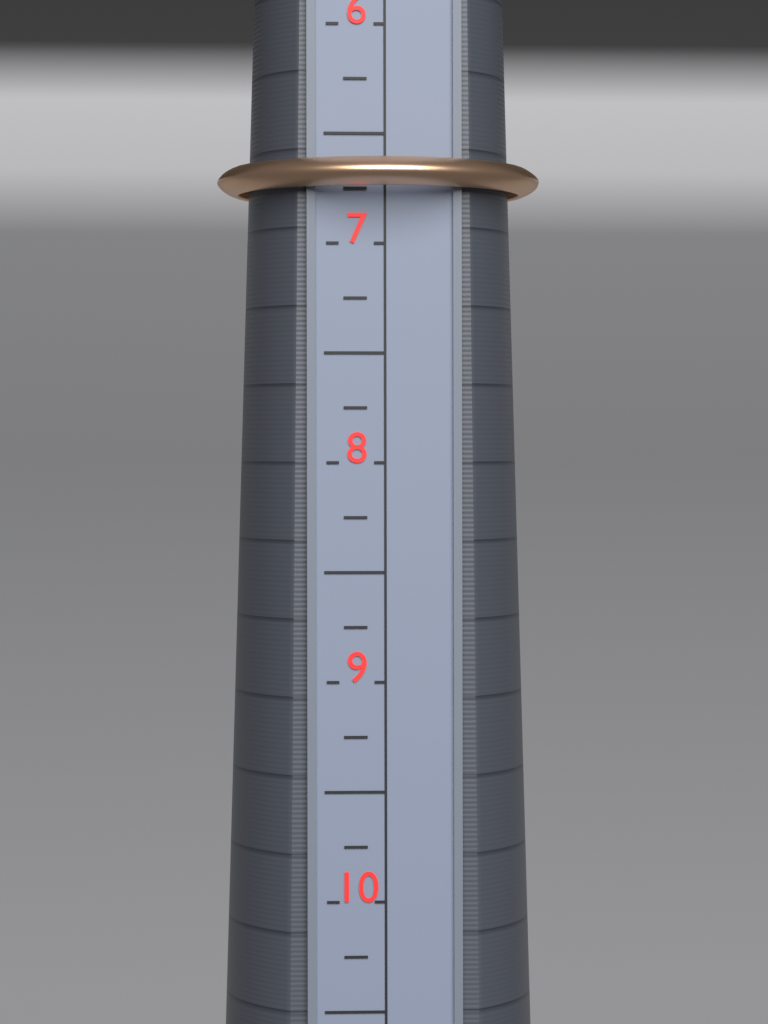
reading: 6.75 (no unit)
